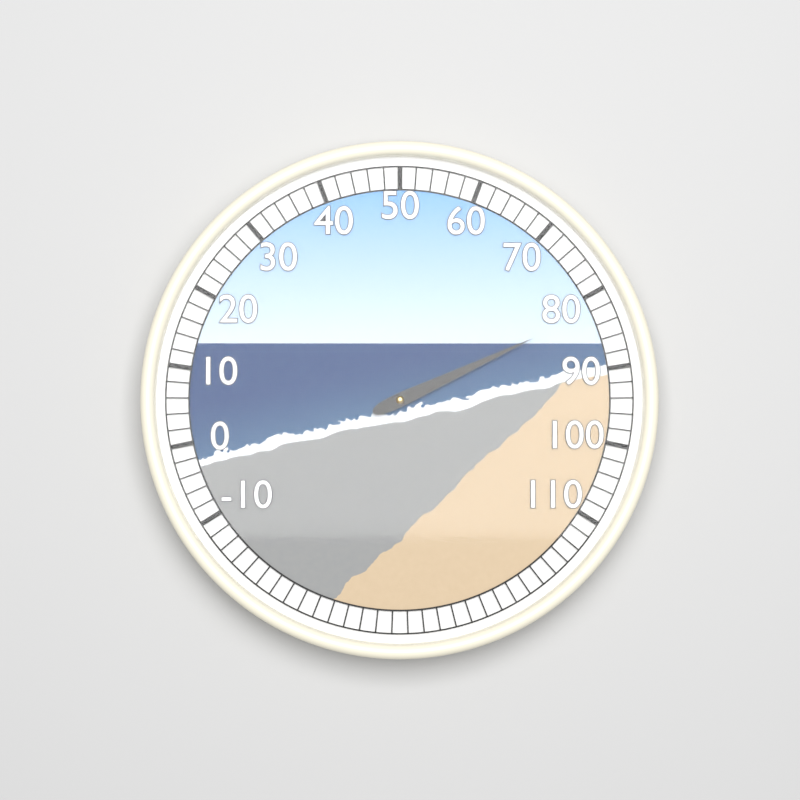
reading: 82 (no unit)
